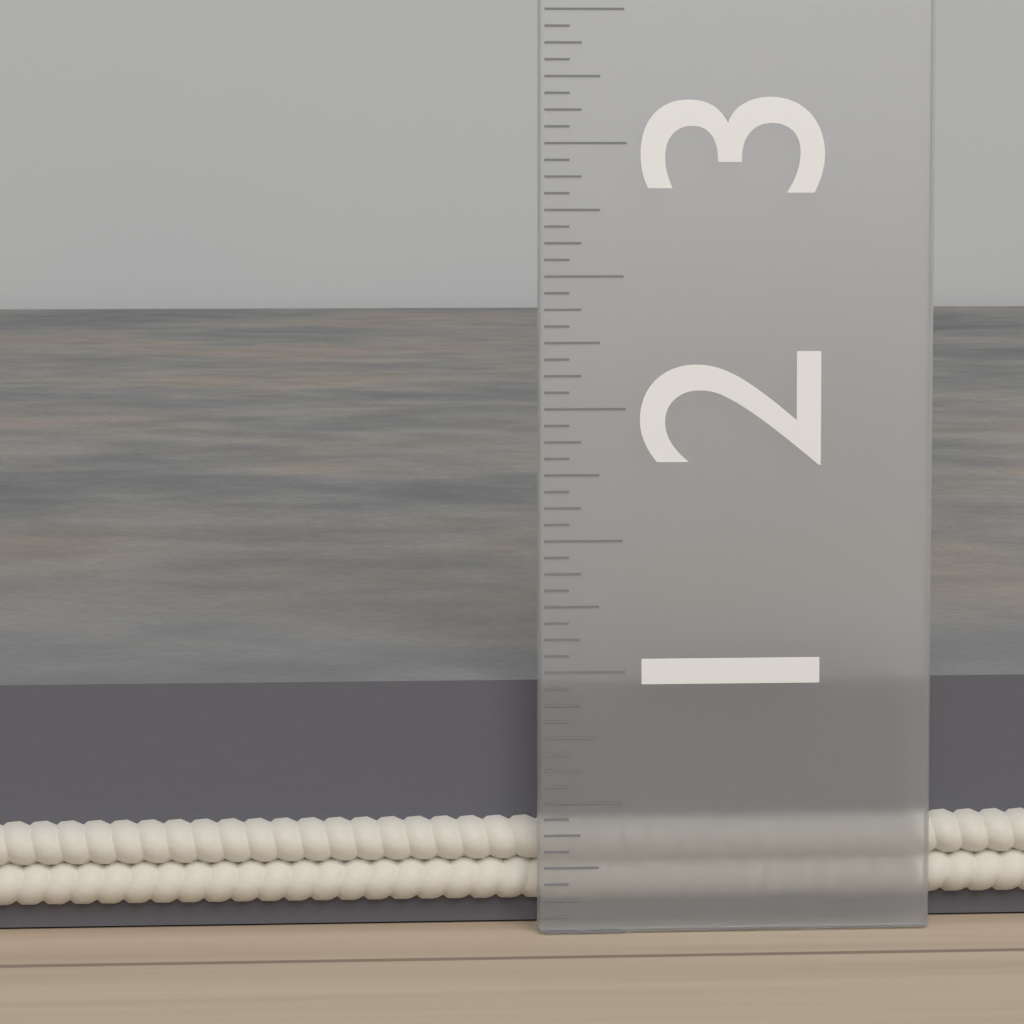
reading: 0.9375 in
